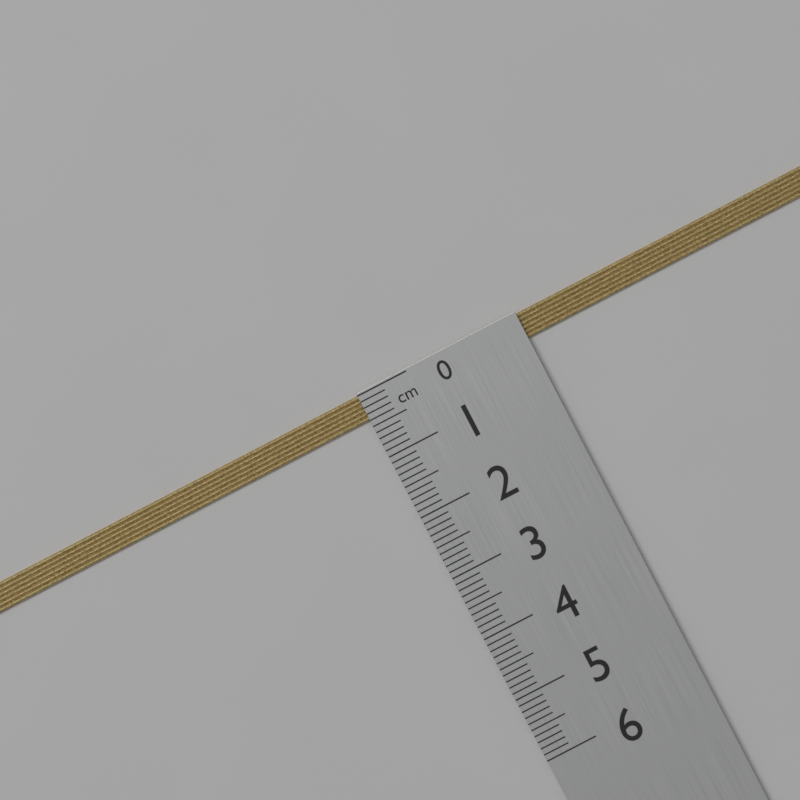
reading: 0.4 cm
